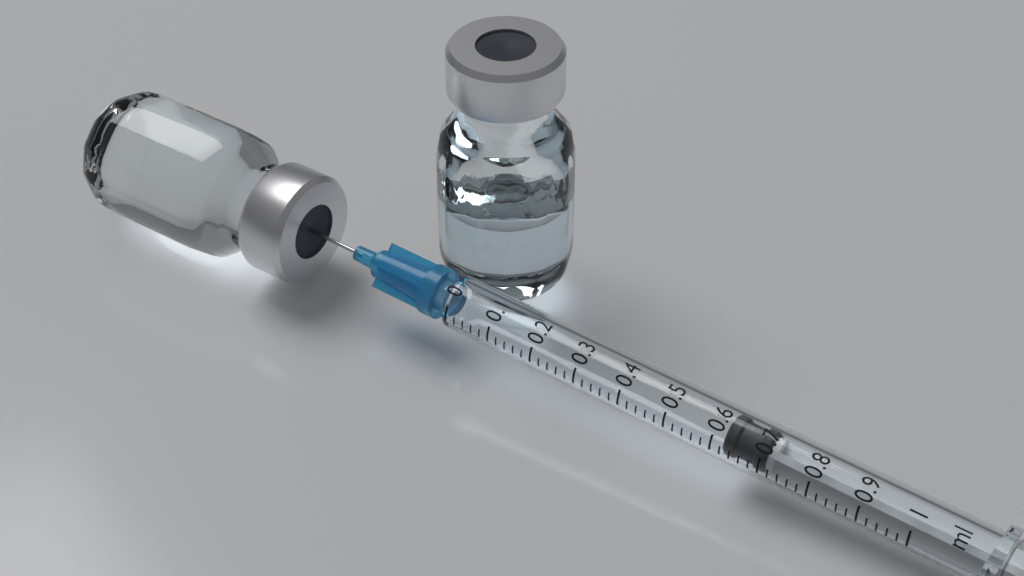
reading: 0.62 ml
